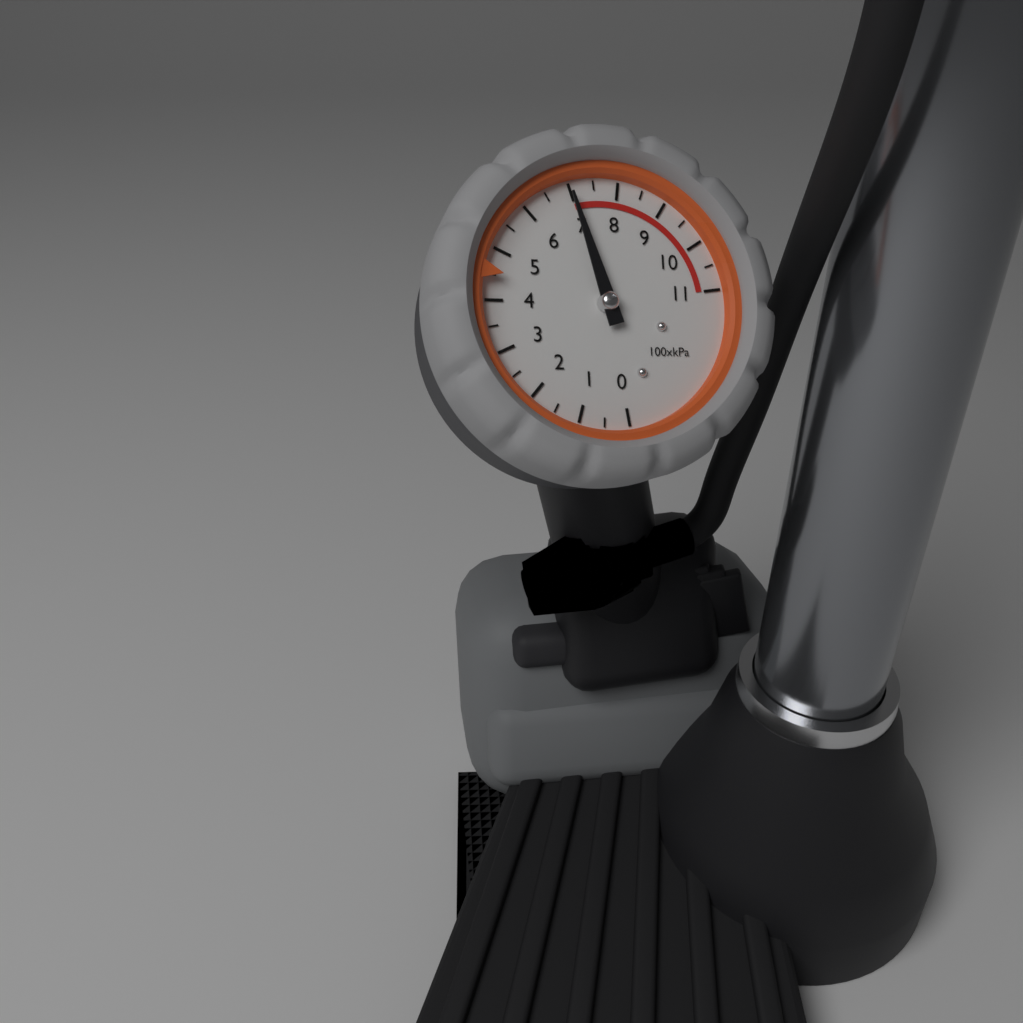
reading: 700 kPa
